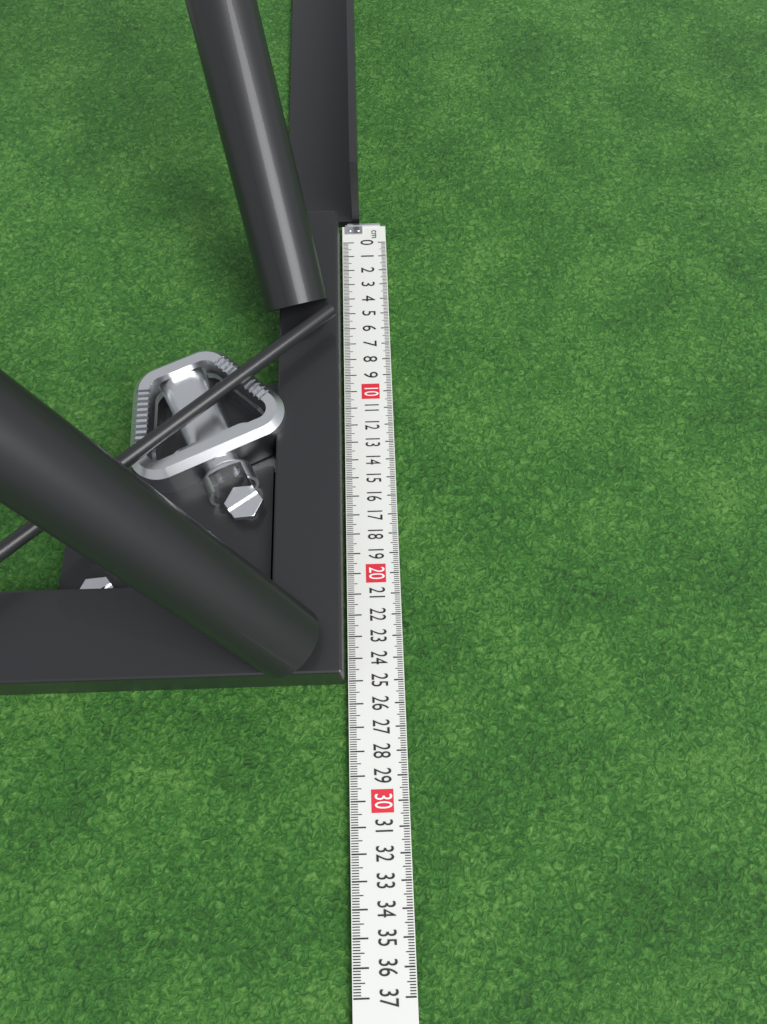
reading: 25.1 cm
